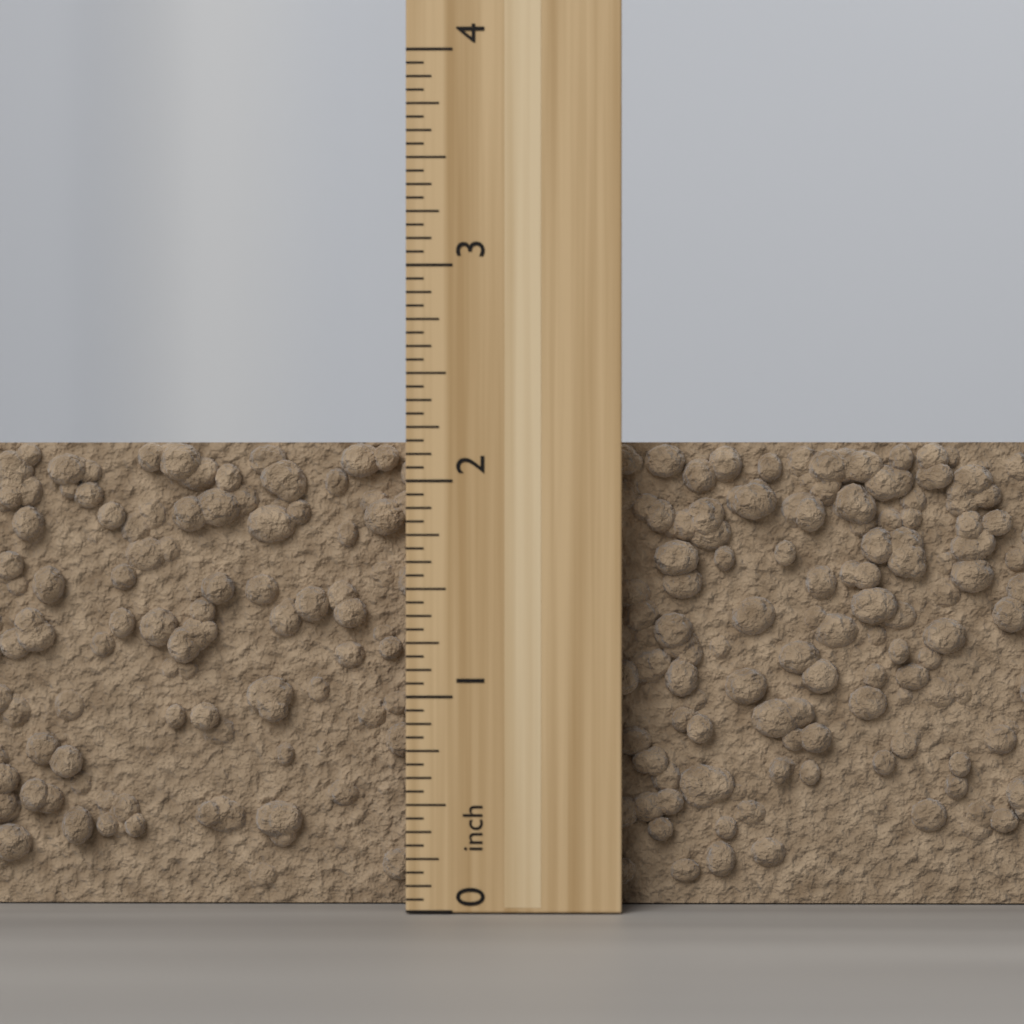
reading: 2.1875 inch
